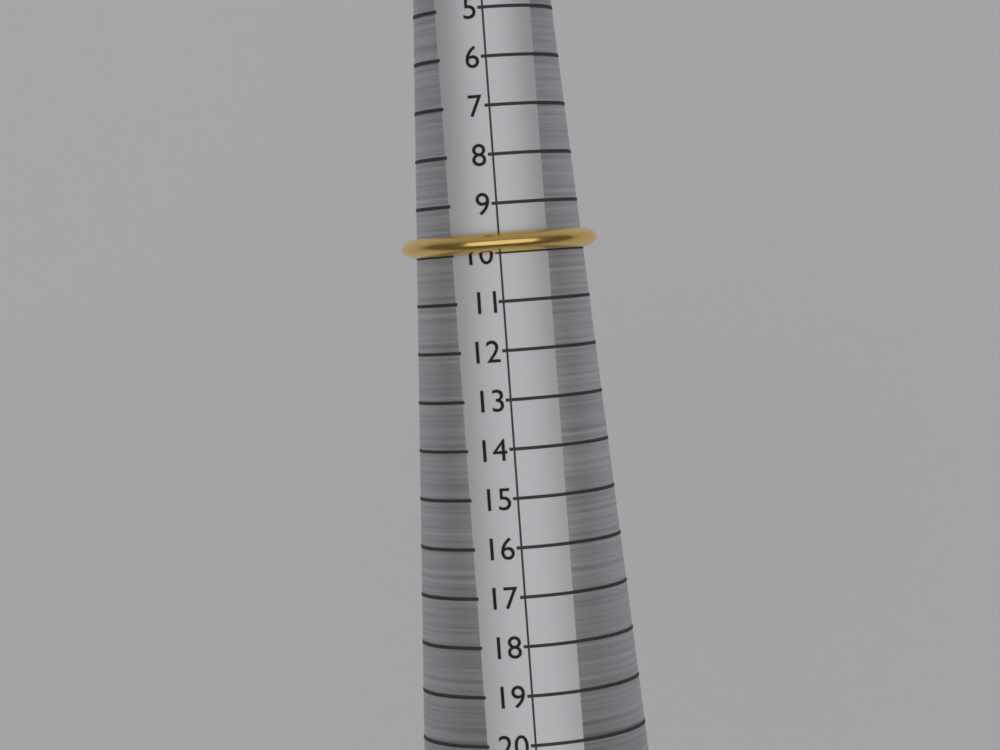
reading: 10 (no unit)
